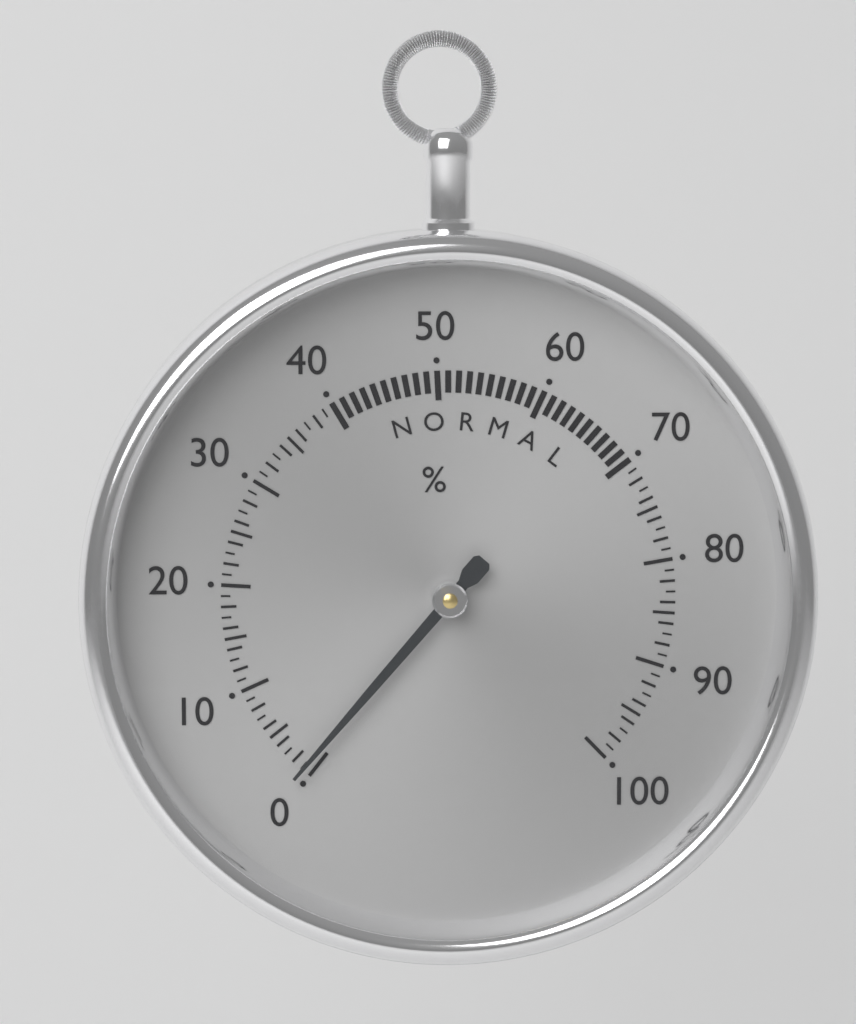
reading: 1 %
